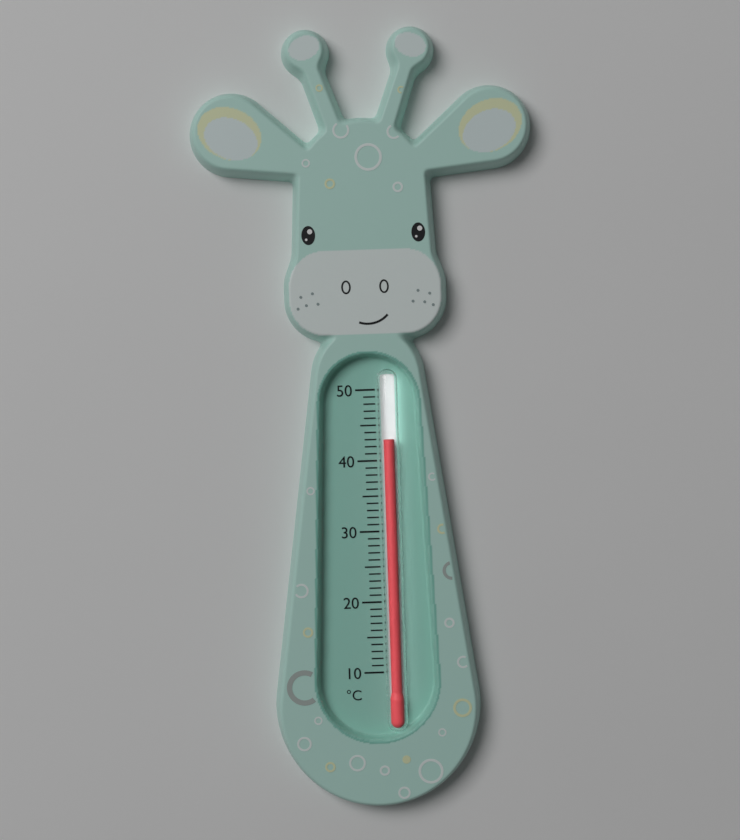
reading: 43 °C
